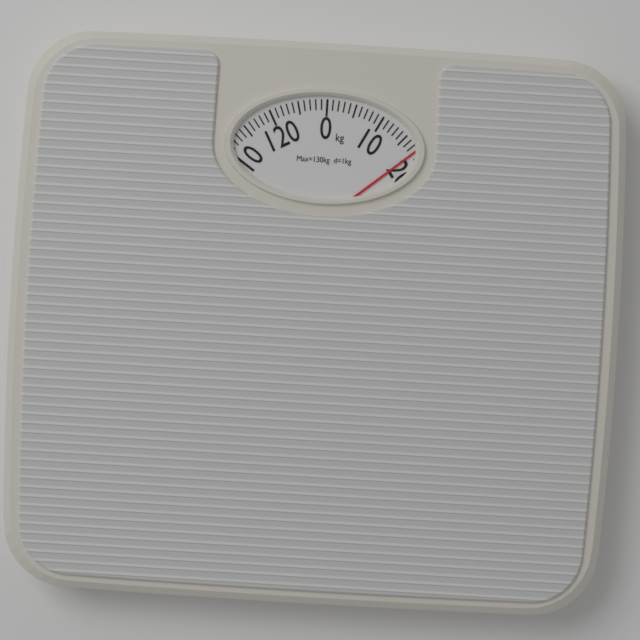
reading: 18 kg
